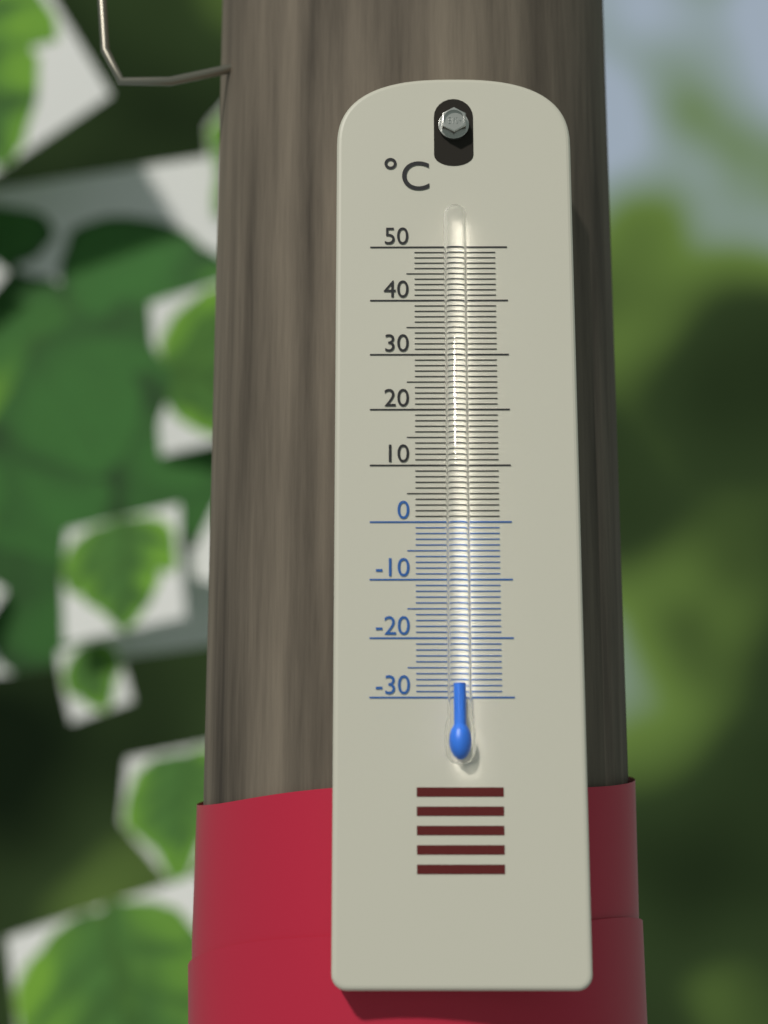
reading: -28 °C
